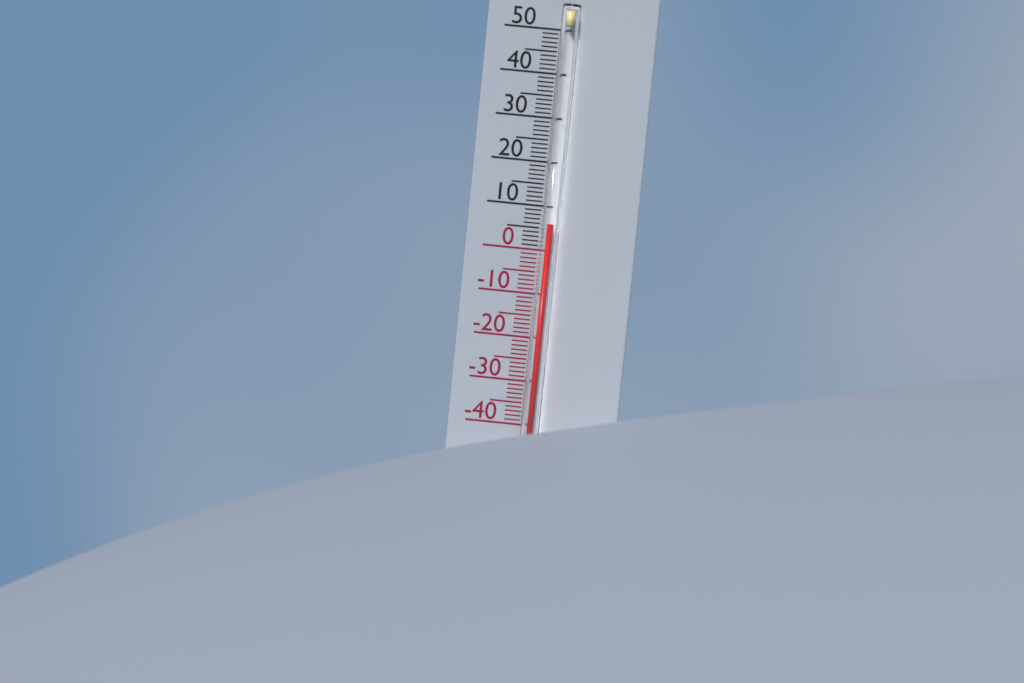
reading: 6 °C
